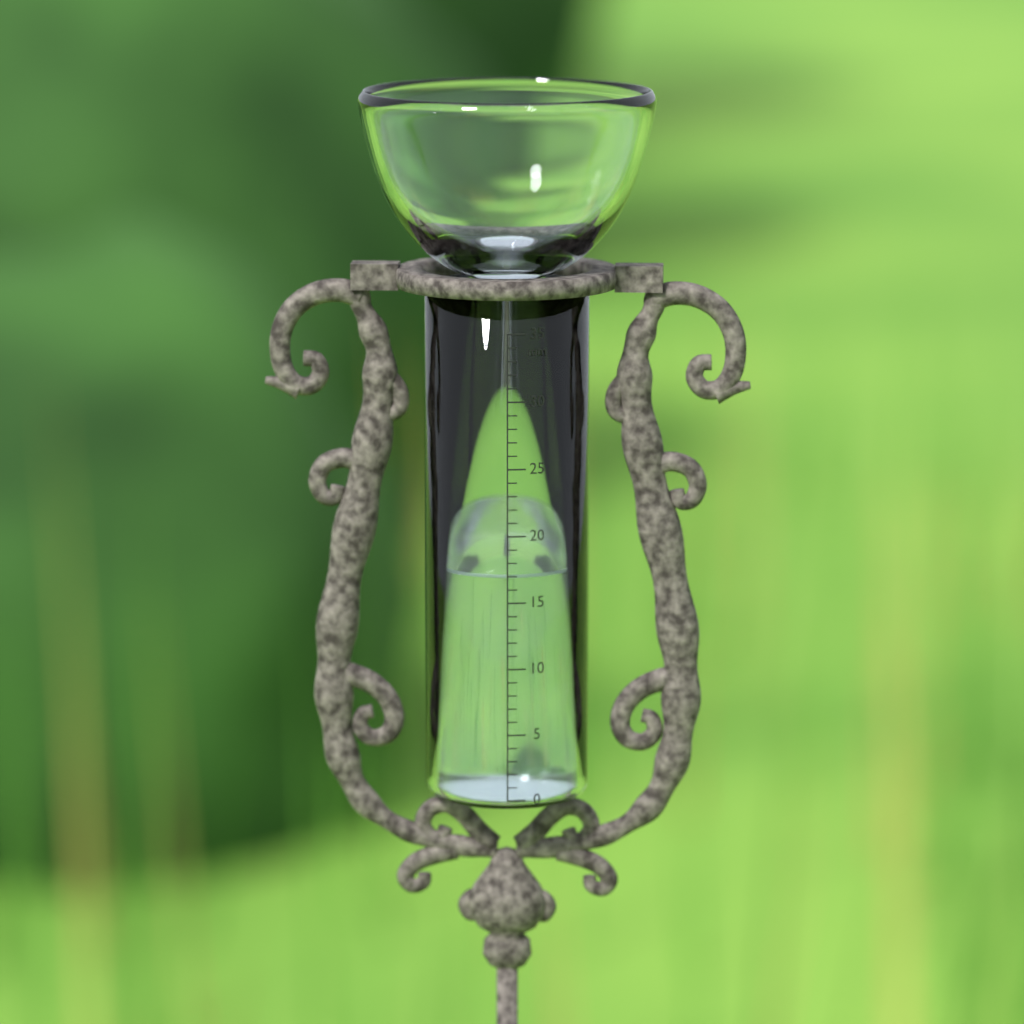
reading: 17 mm
